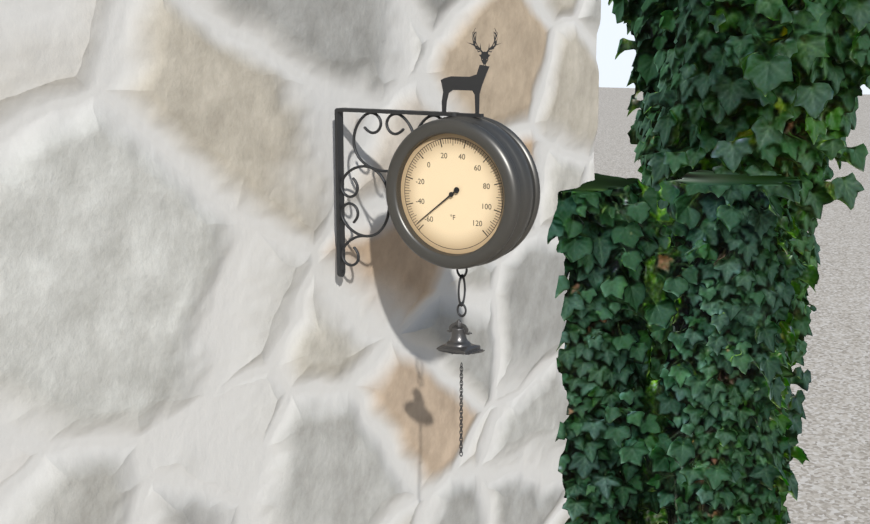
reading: -56 °F
